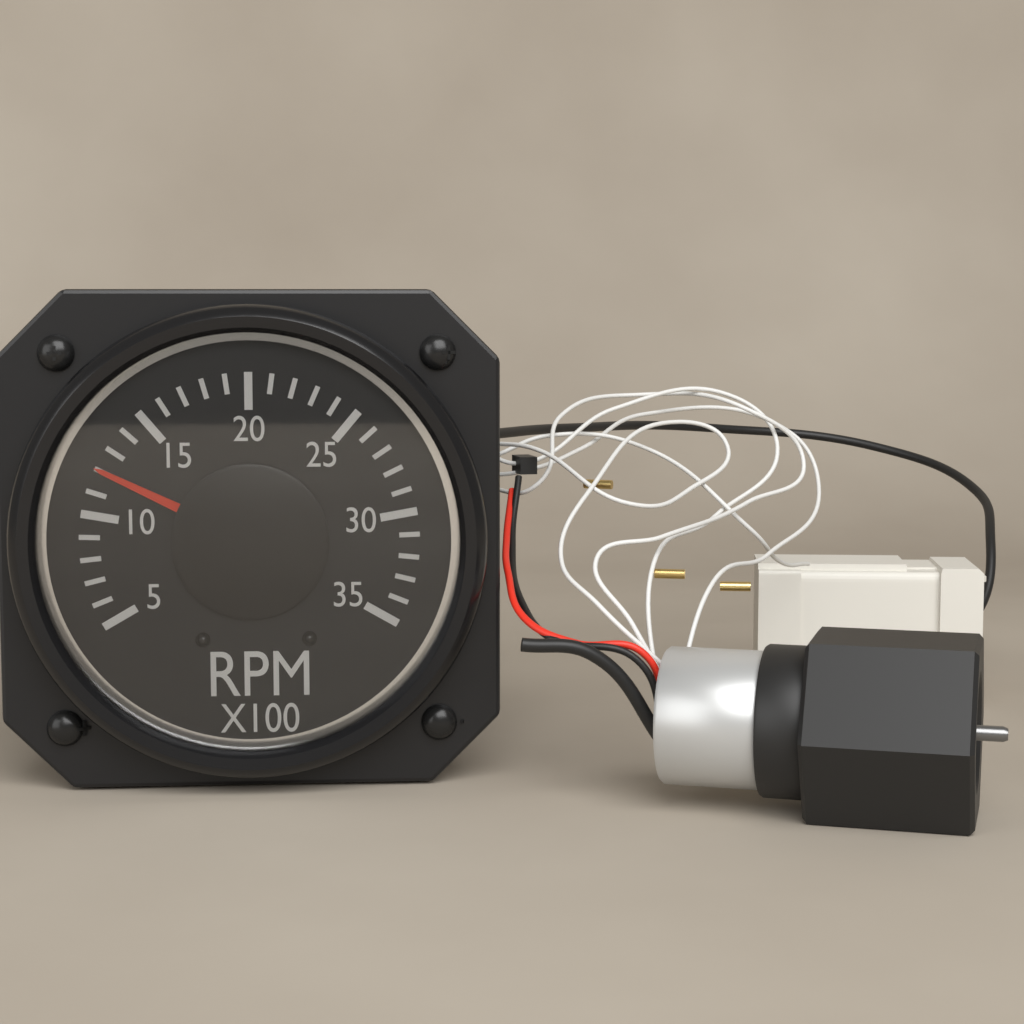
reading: 12 RPM x100
